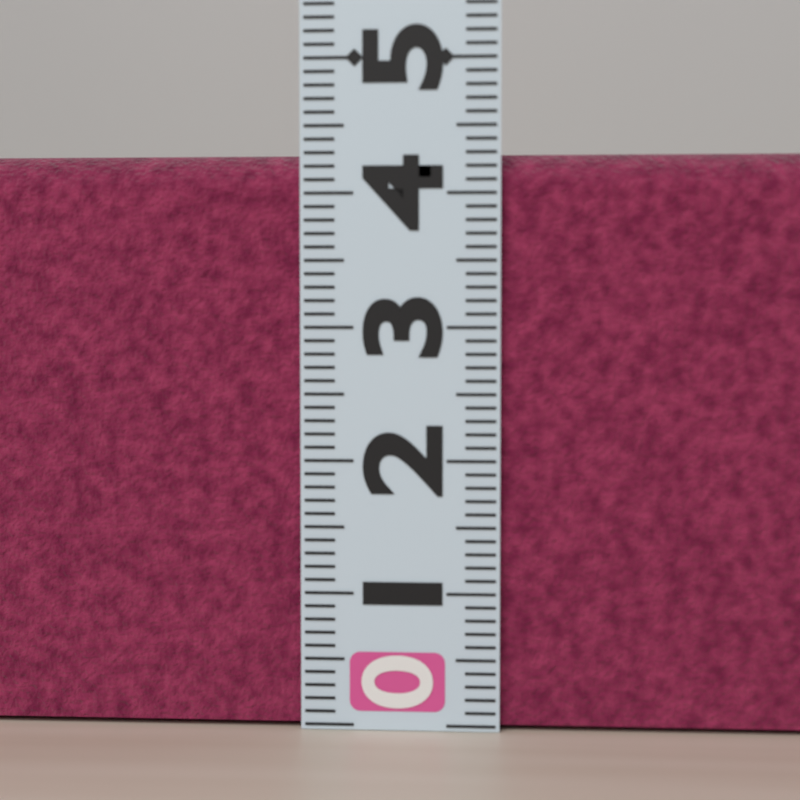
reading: 4.3 (no unit)
